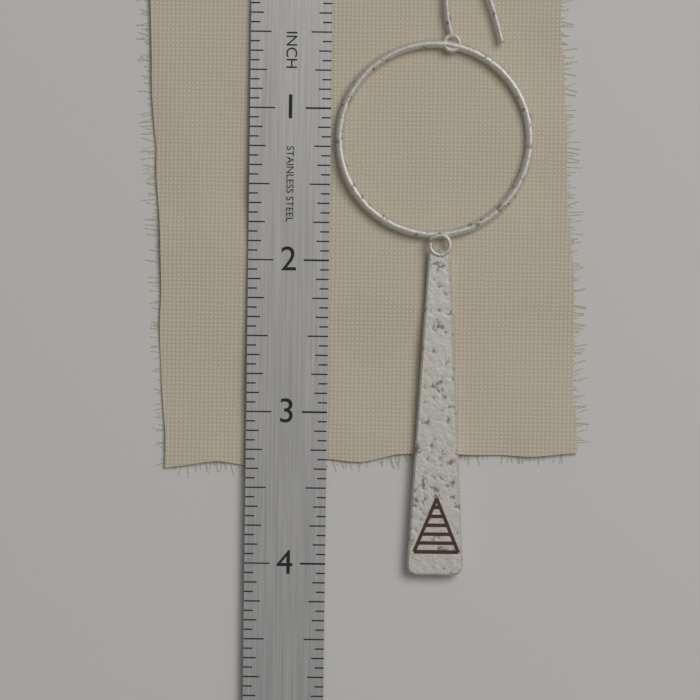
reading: 4.0625 in
